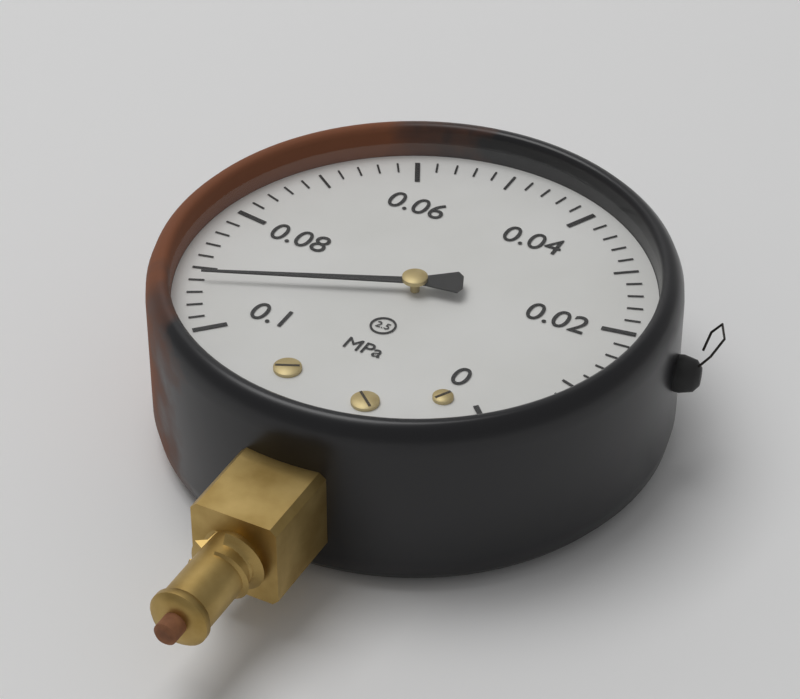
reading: 0.092 MPa
